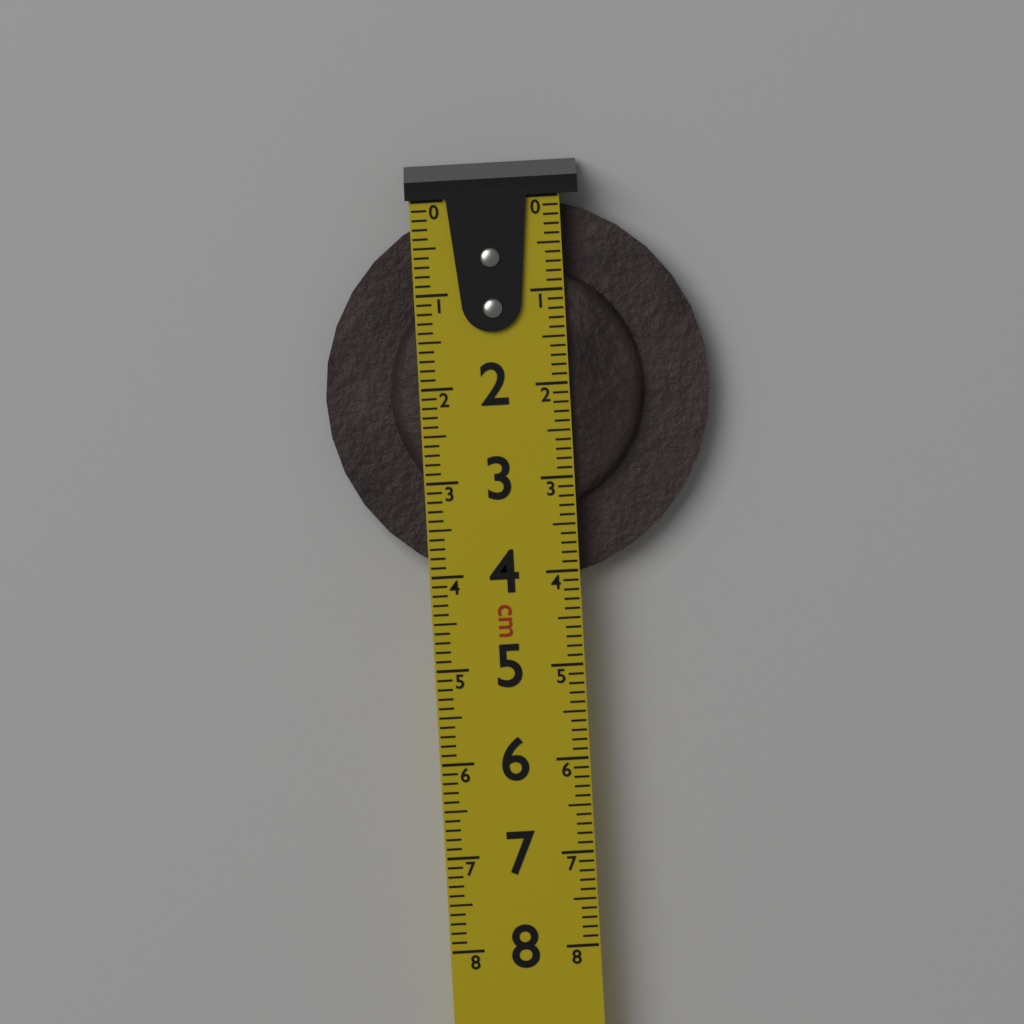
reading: 4.1 cm
